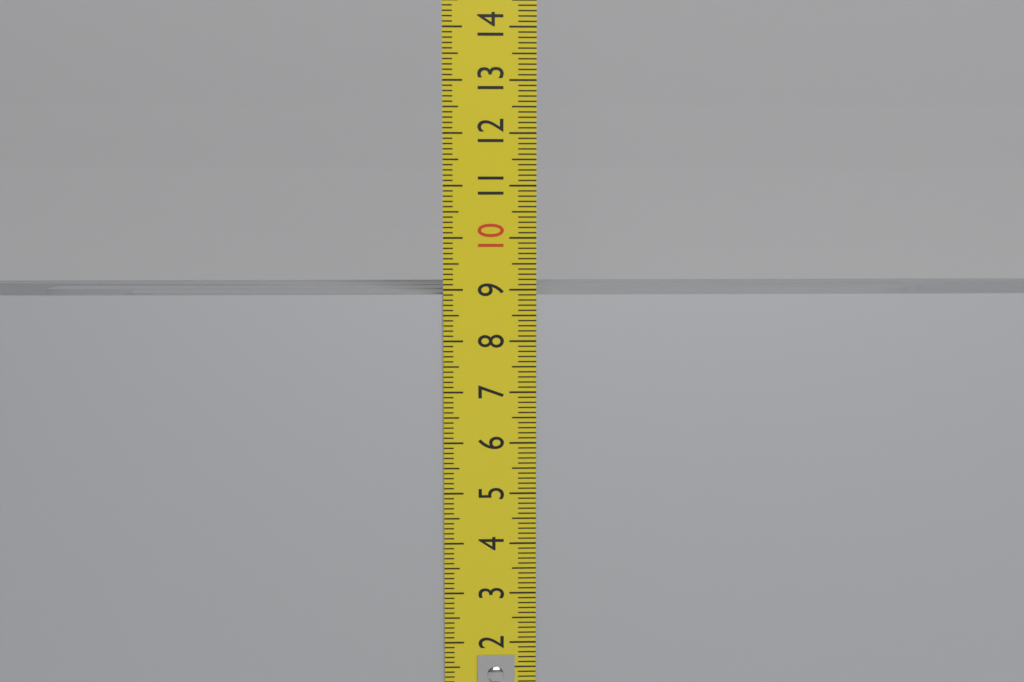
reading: 8.9 cm
